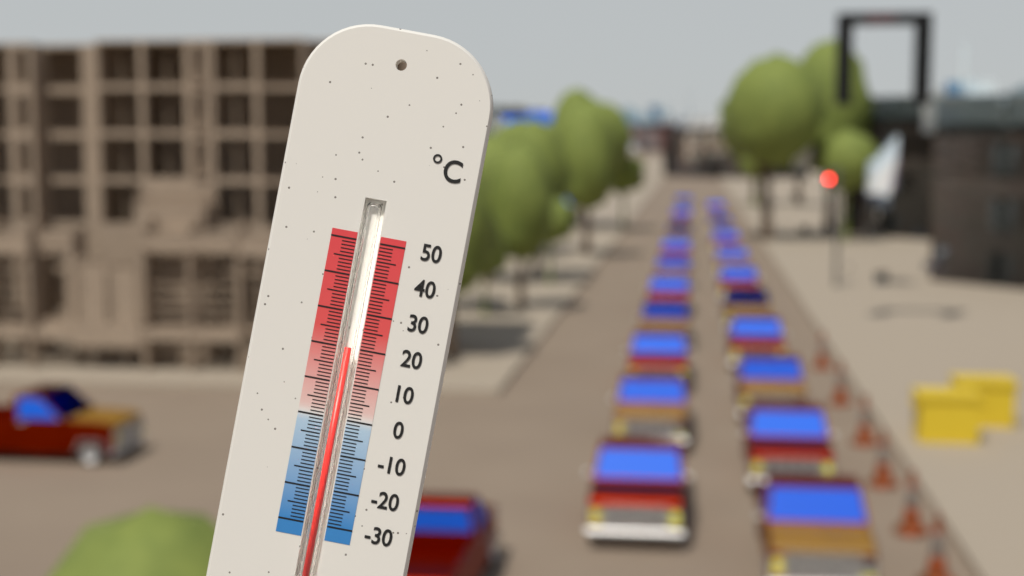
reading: 20 °C
